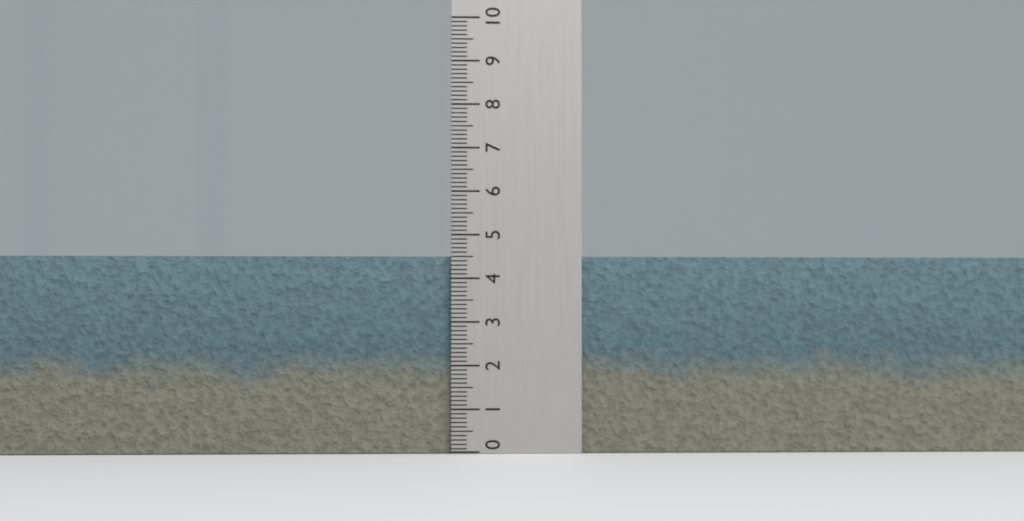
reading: 4.5 (no unit)
